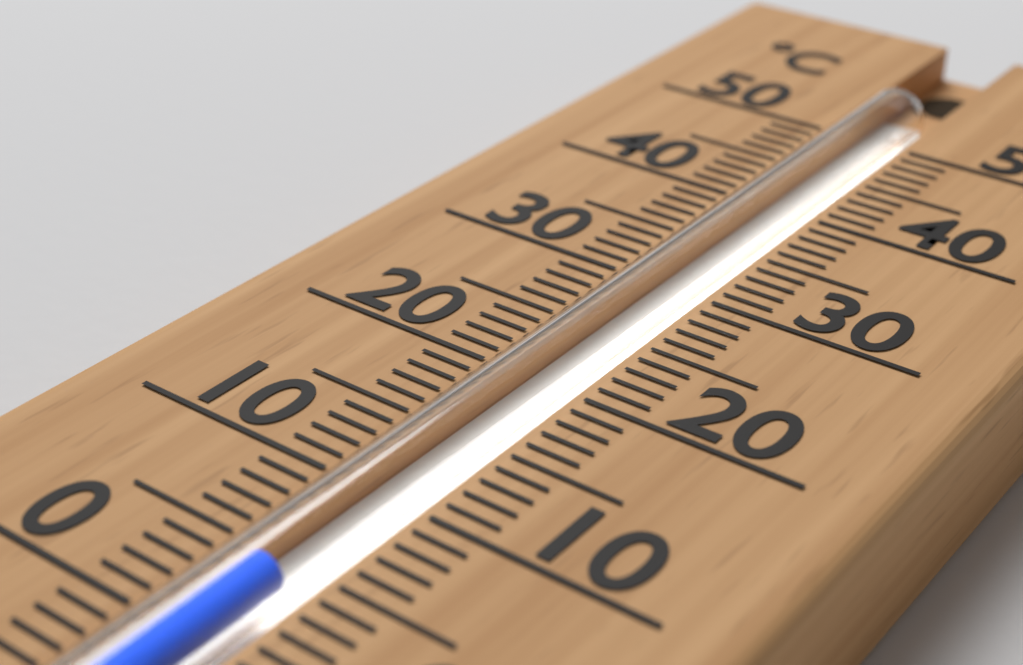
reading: 4 °C
